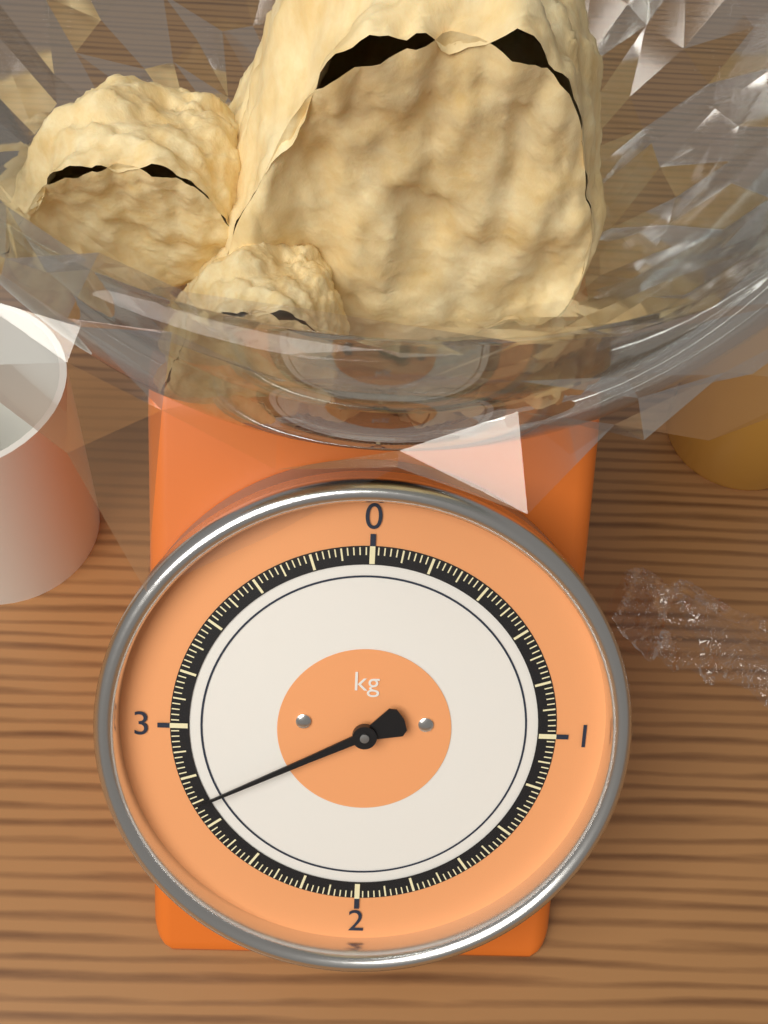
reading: 2.70 kg
